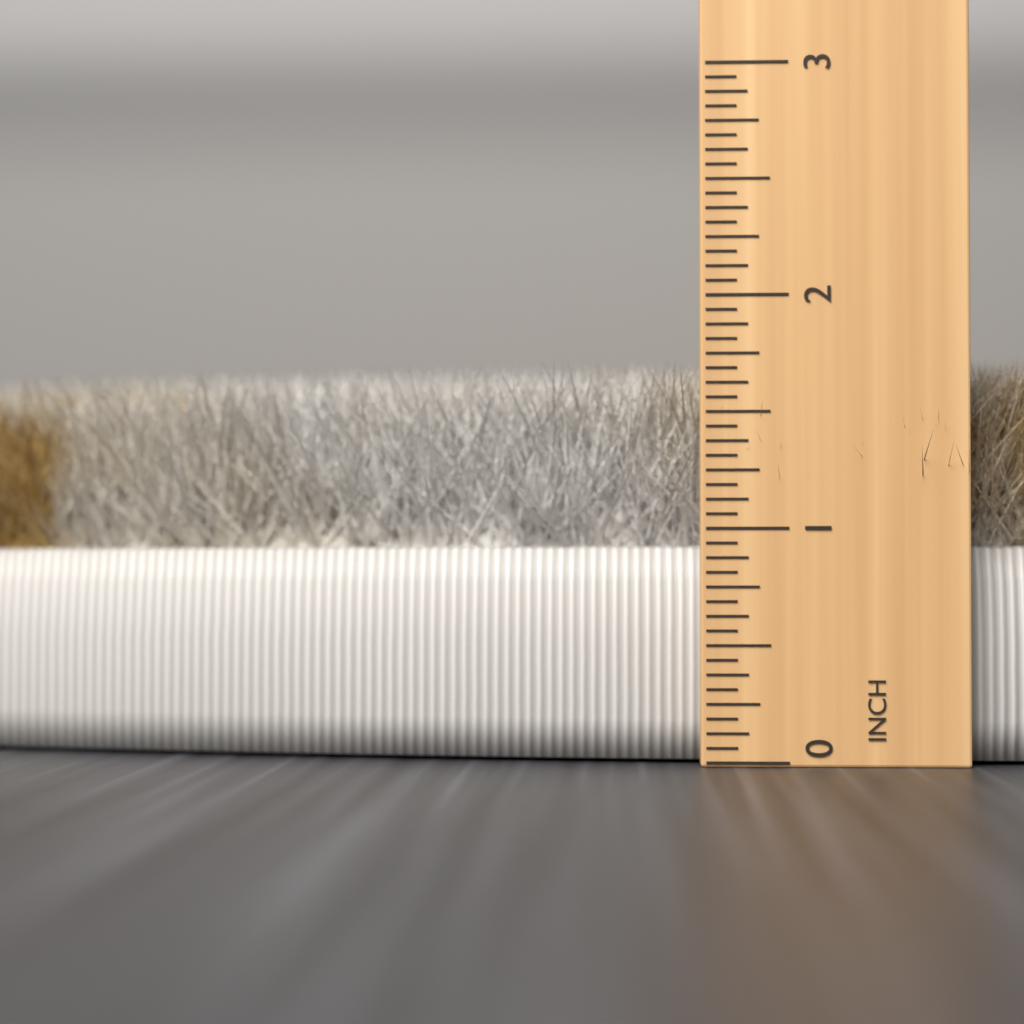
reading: 1.7500 in
